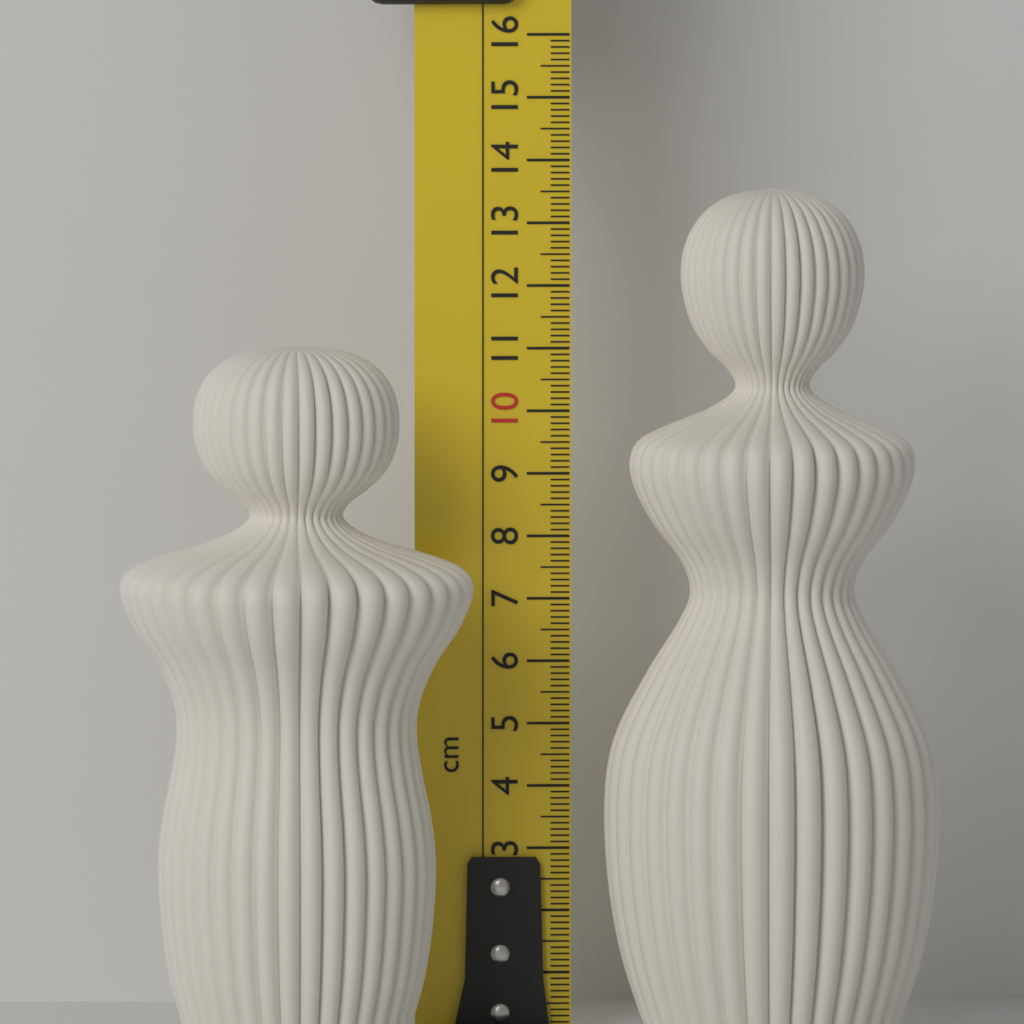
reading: 11.2 cm
